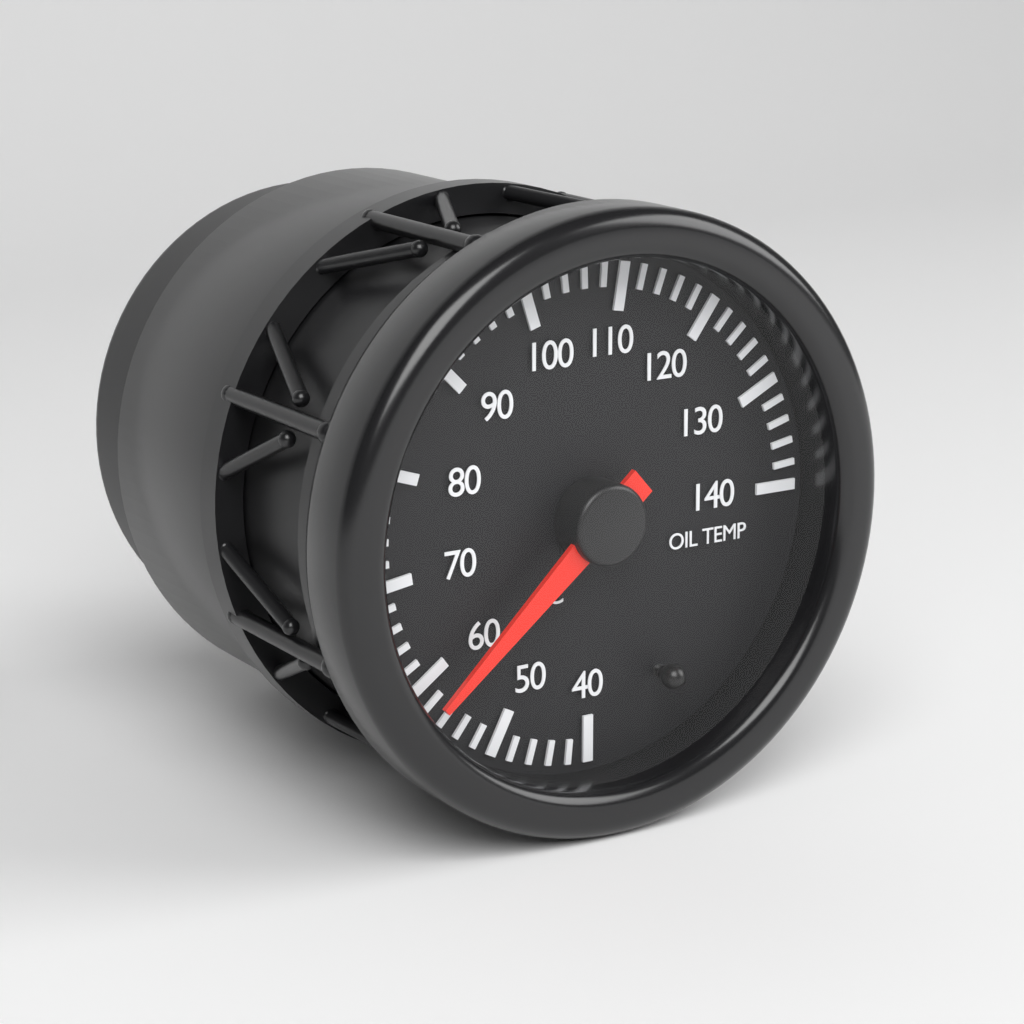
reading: 58 °C
